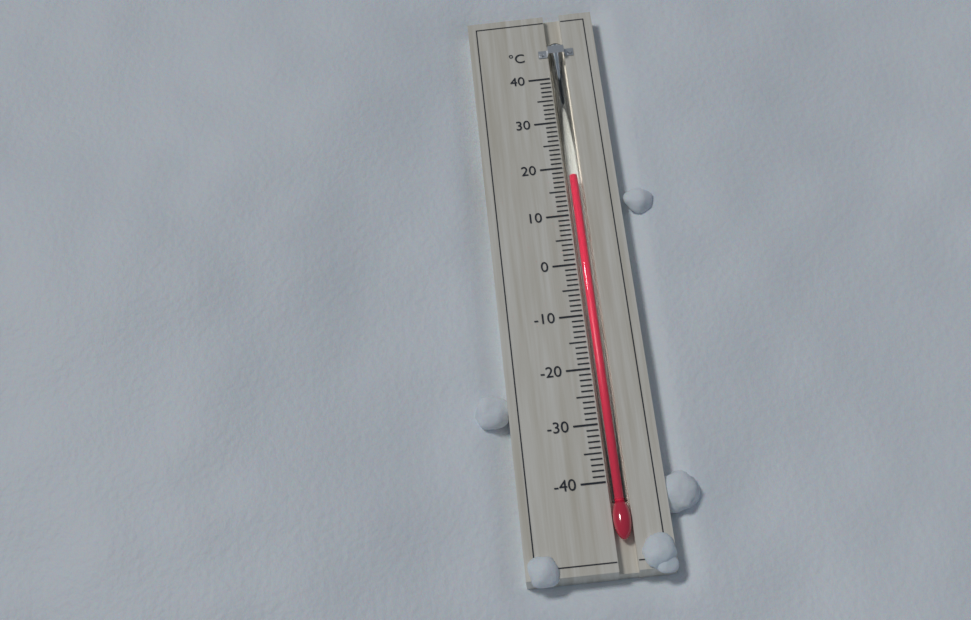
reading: 18 °C
